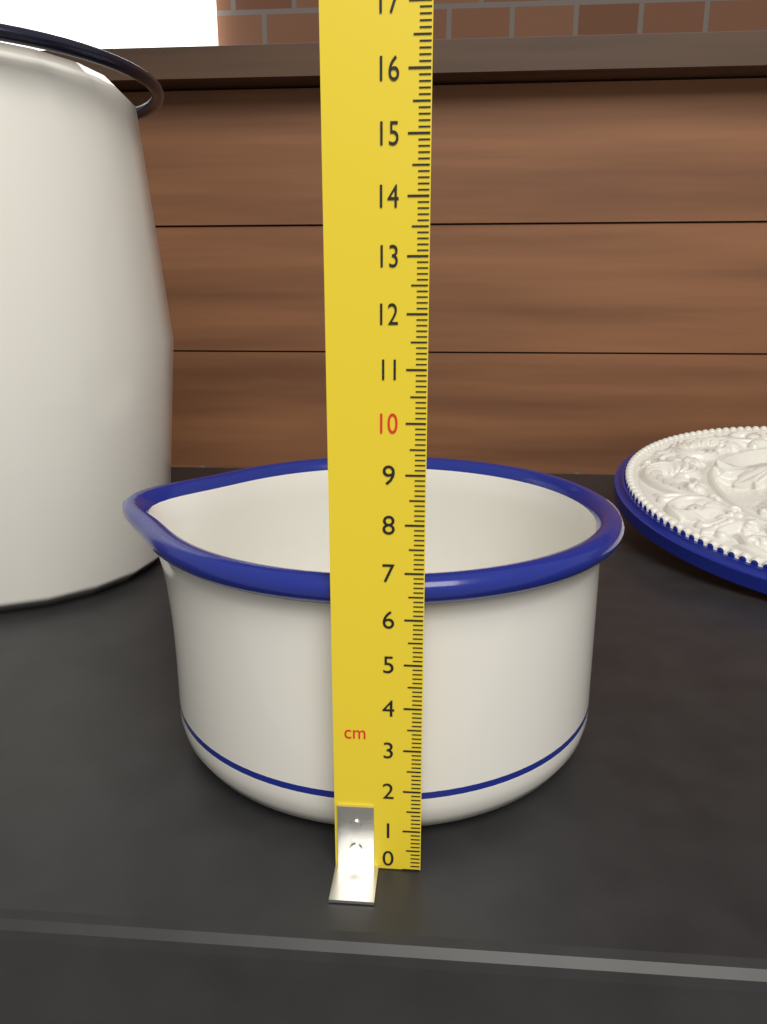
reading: 6.8 cm
